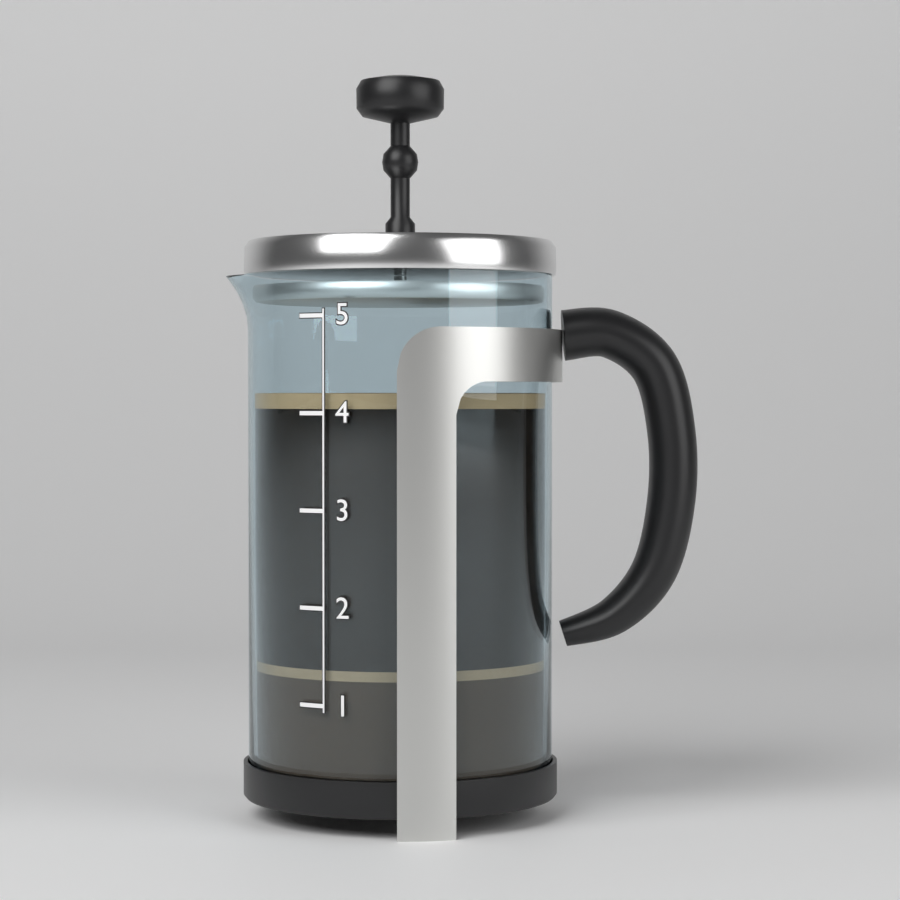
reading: 4.2 (no unit)
